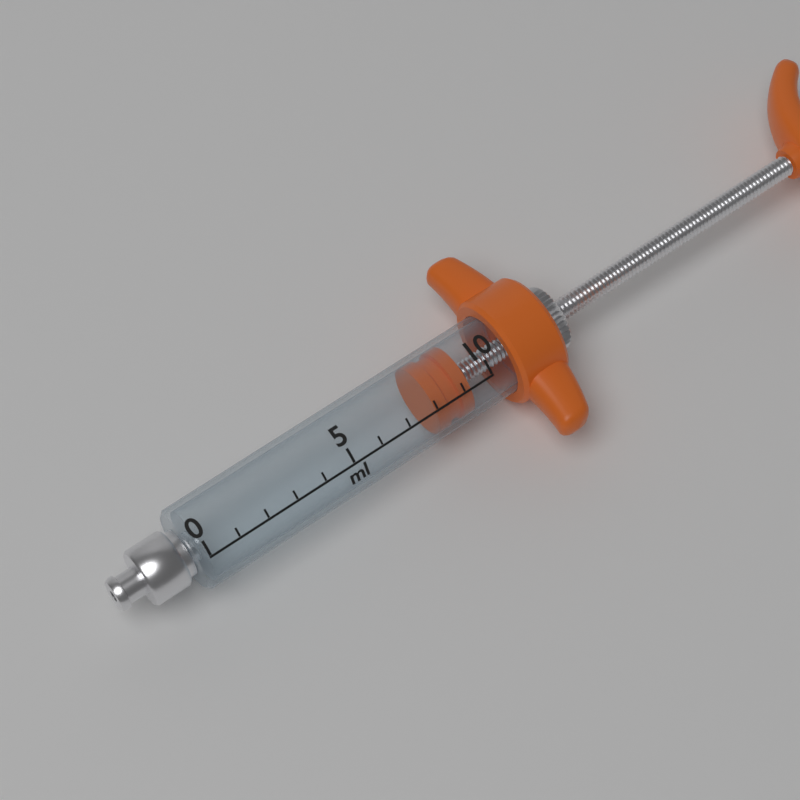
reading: 8 ml
